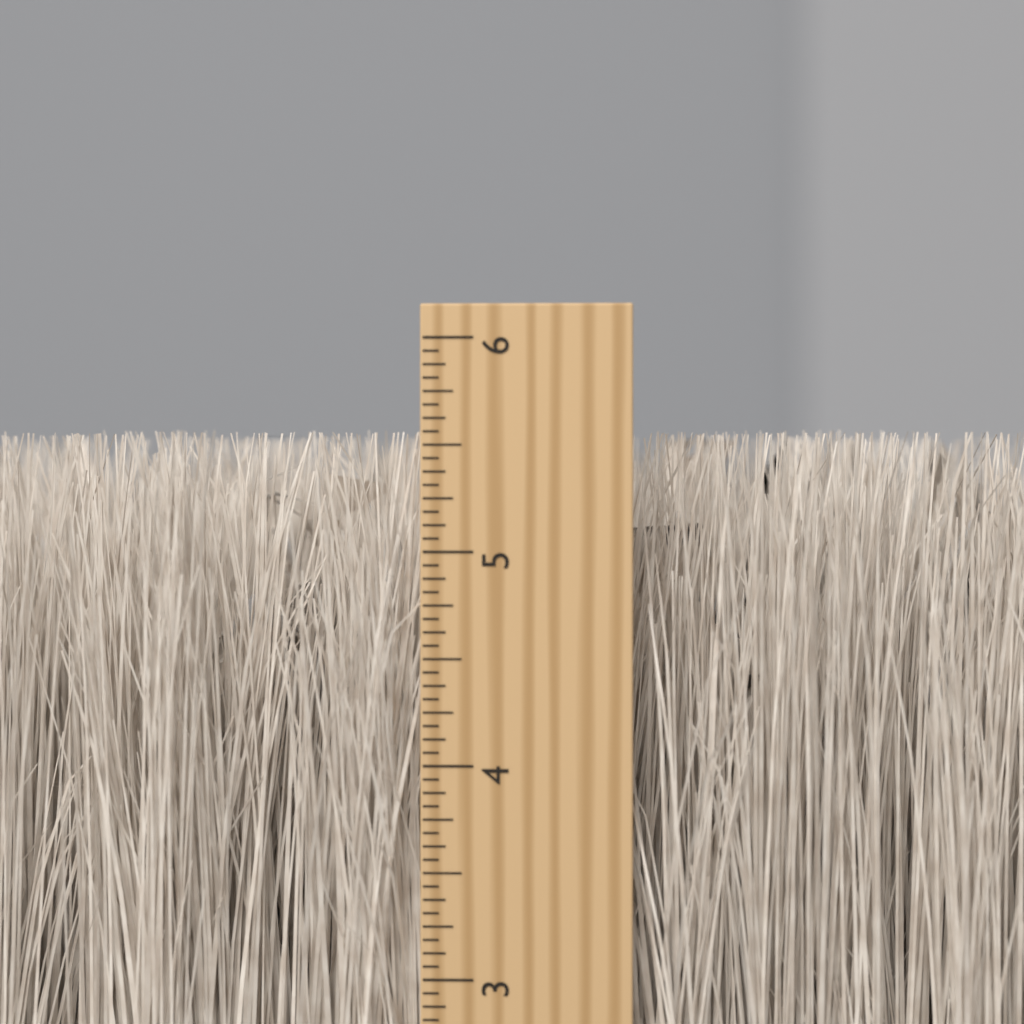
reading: 5.5625 inch
